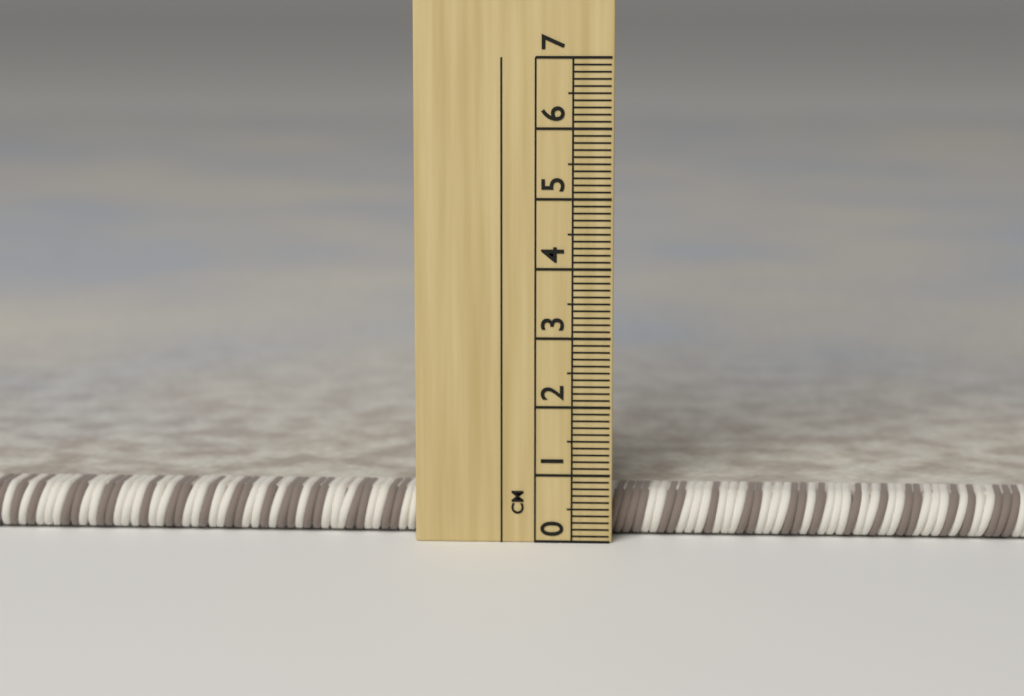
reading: 0.7 cm
